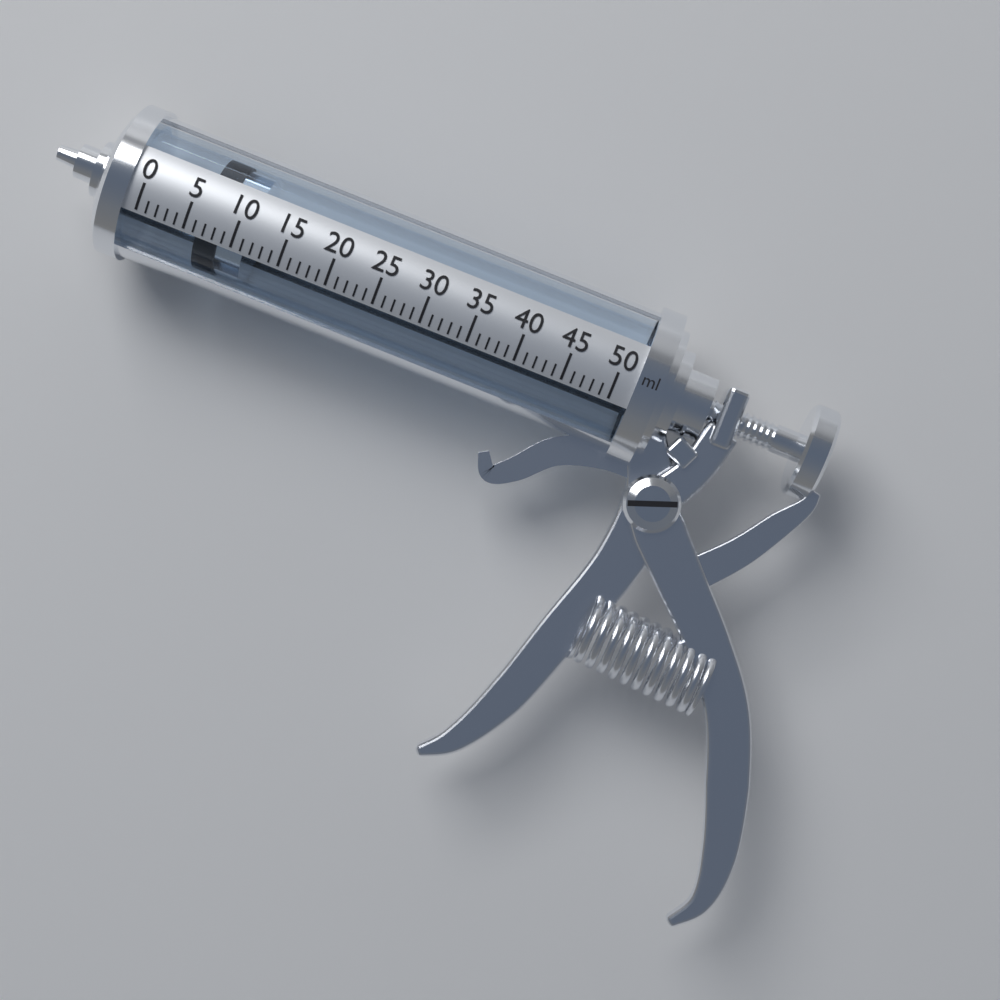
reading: 6 ml
